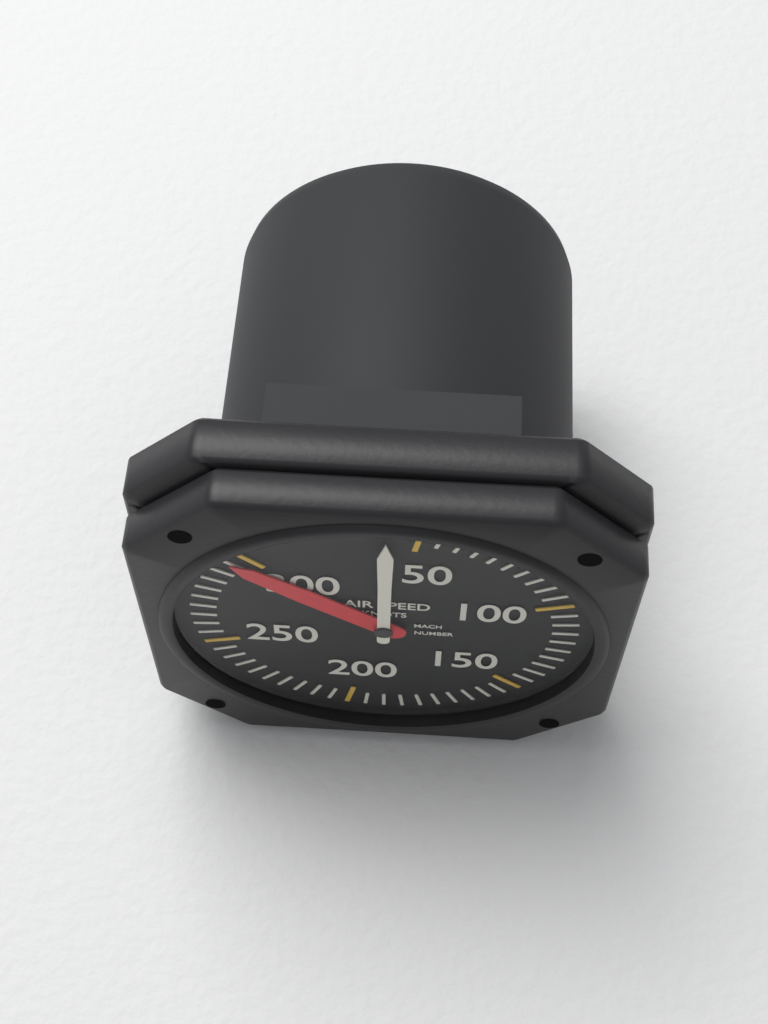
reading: 42 knots
